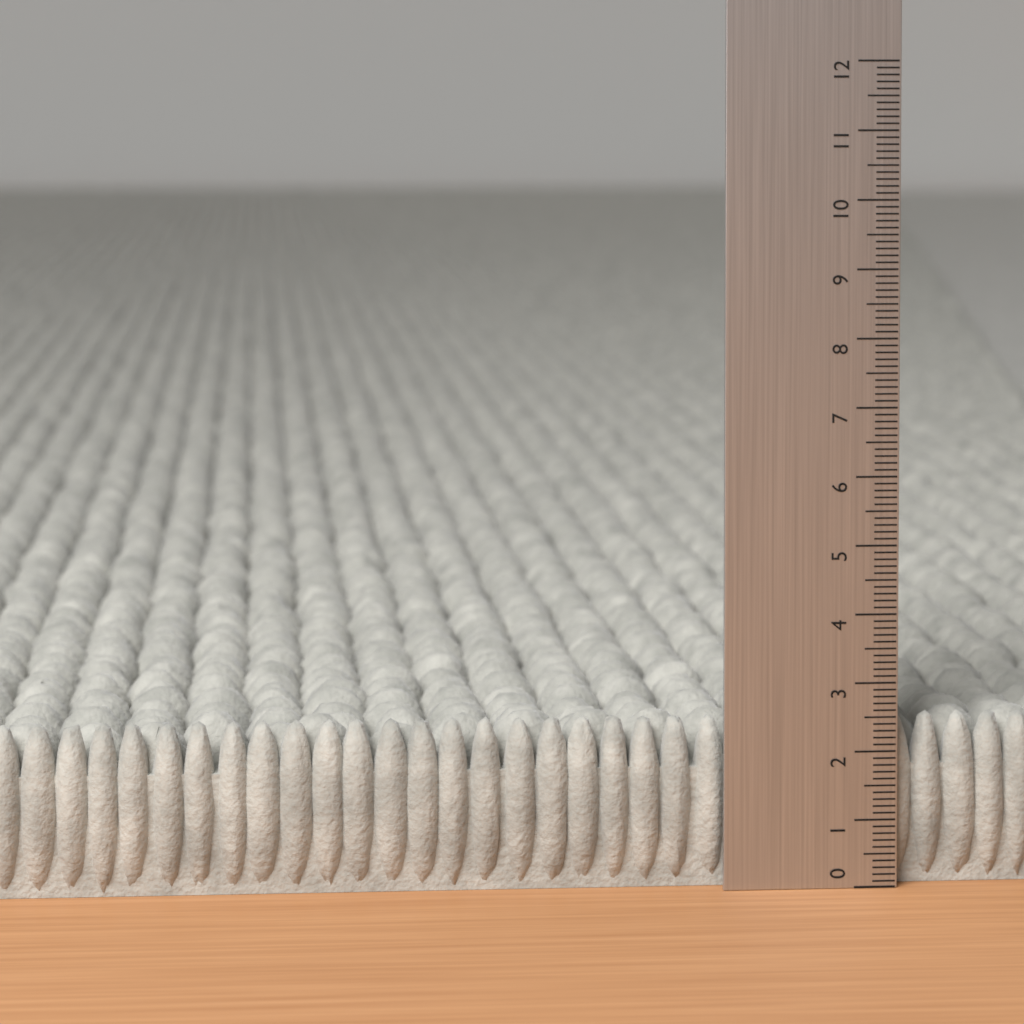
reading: 2.5 (no unit)
